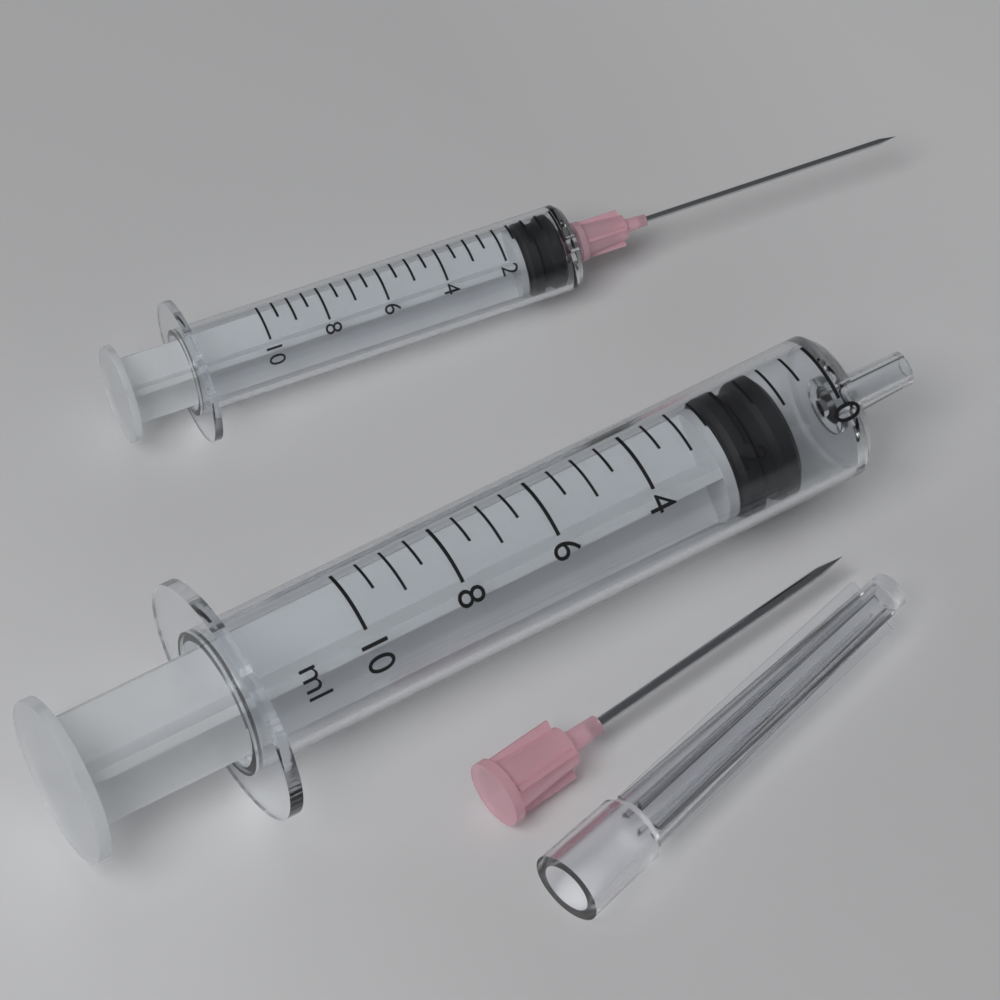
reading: 1.0 ml
